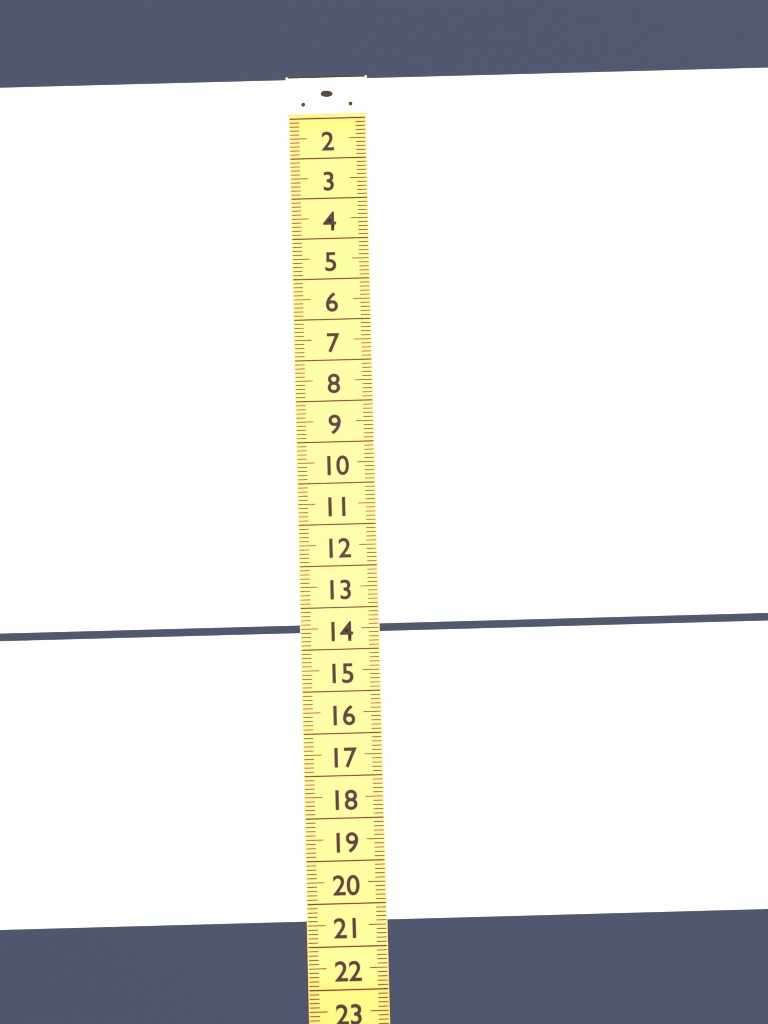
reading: 13.4 (no unit)
